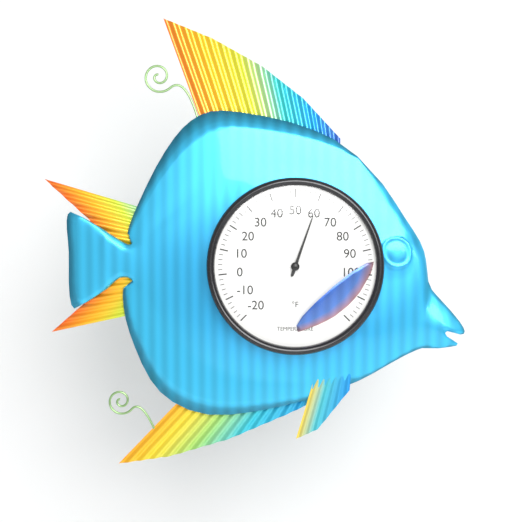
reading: 60 °F
